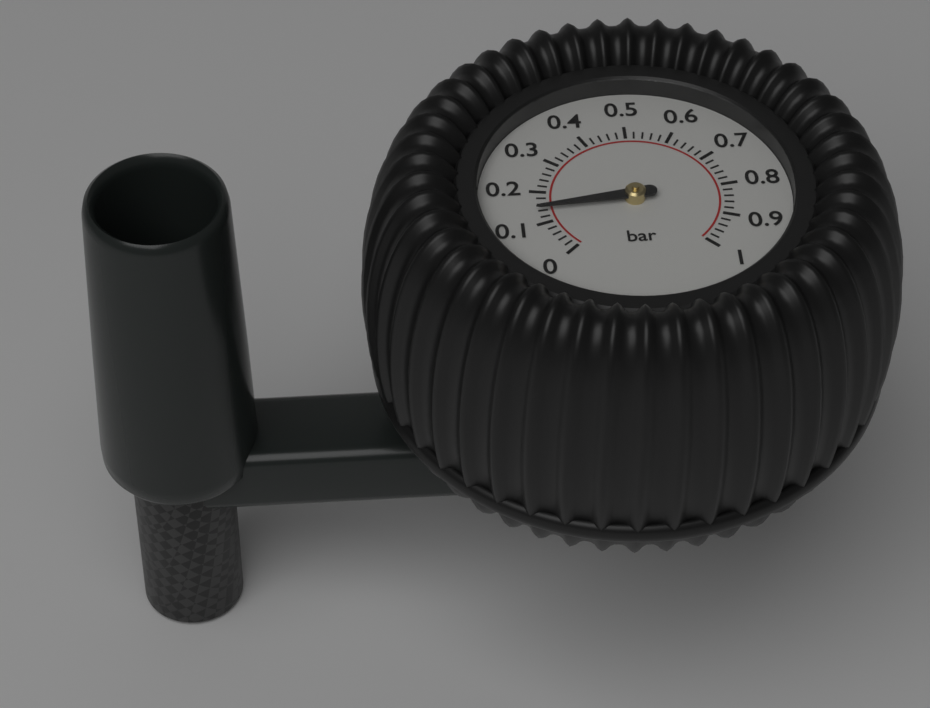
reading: 0.14 bar
